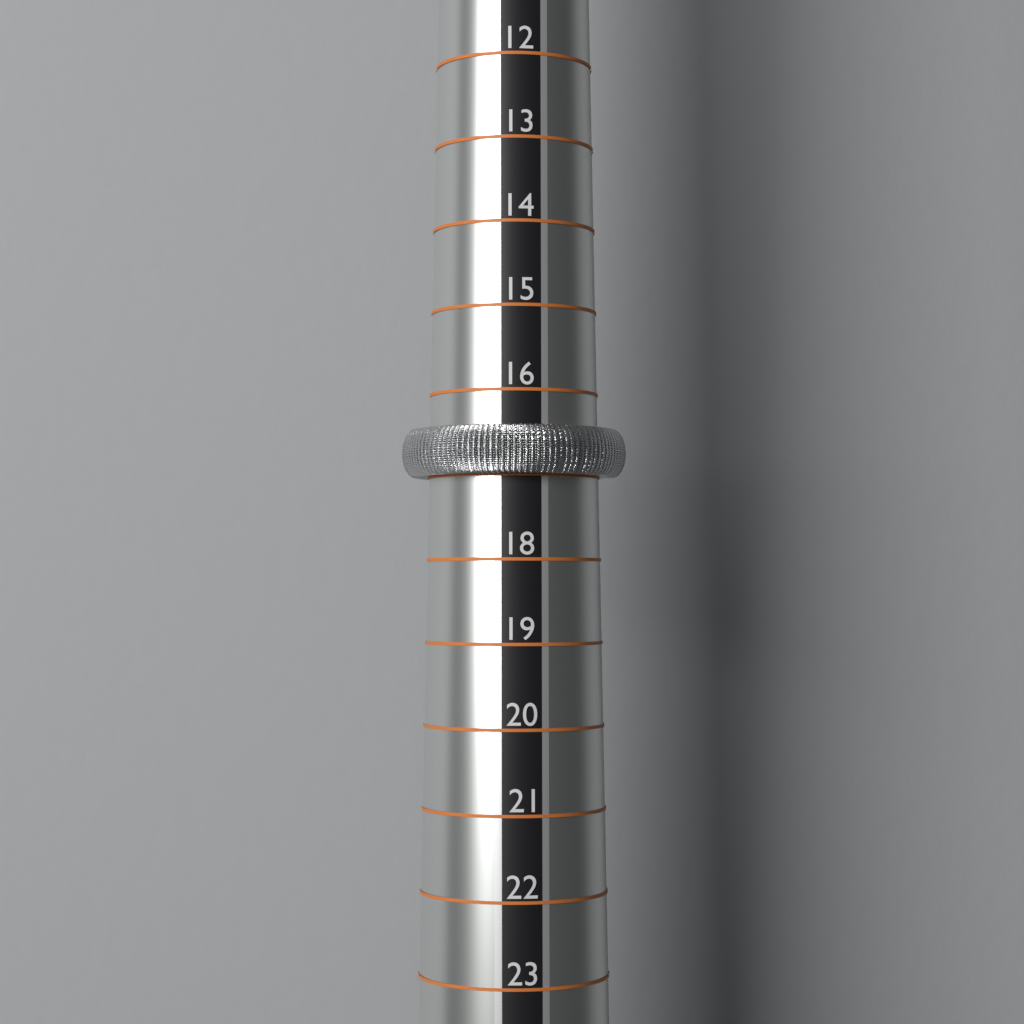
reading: 17 (no unit)
